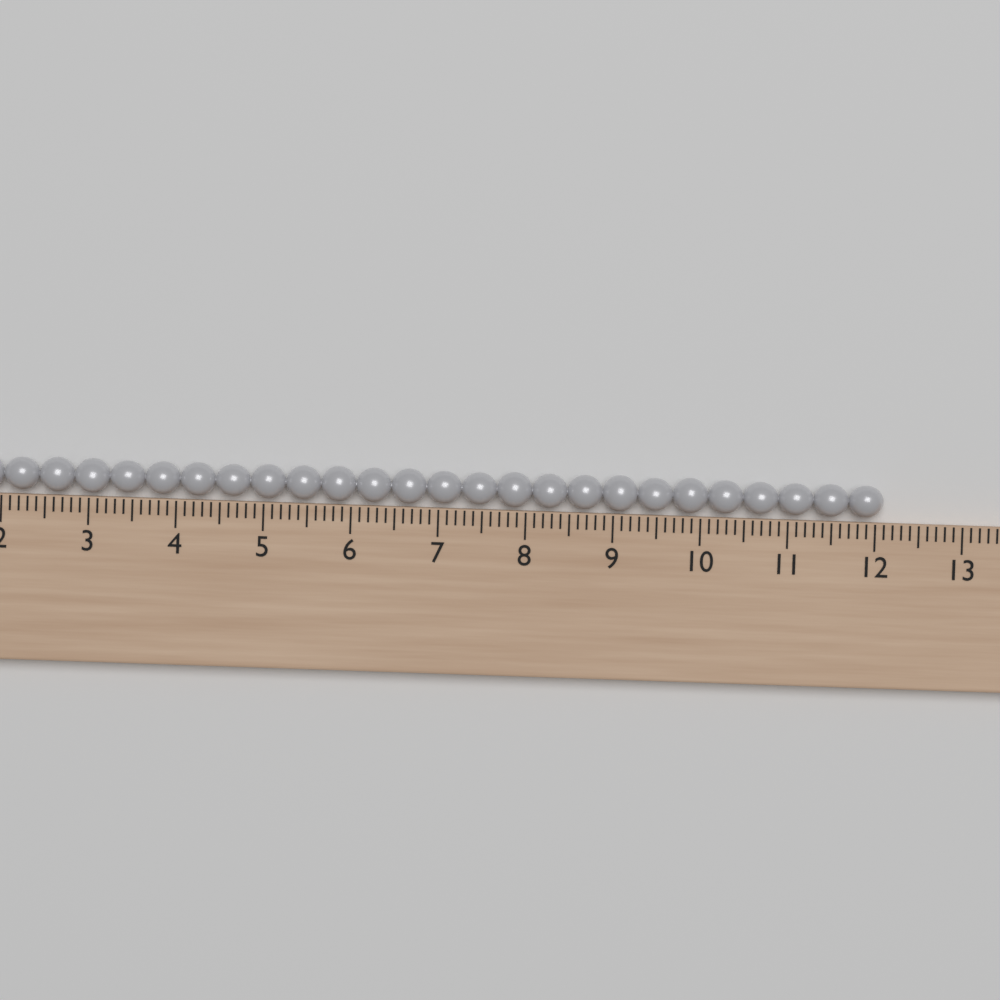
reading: 12.1 (no unit)
